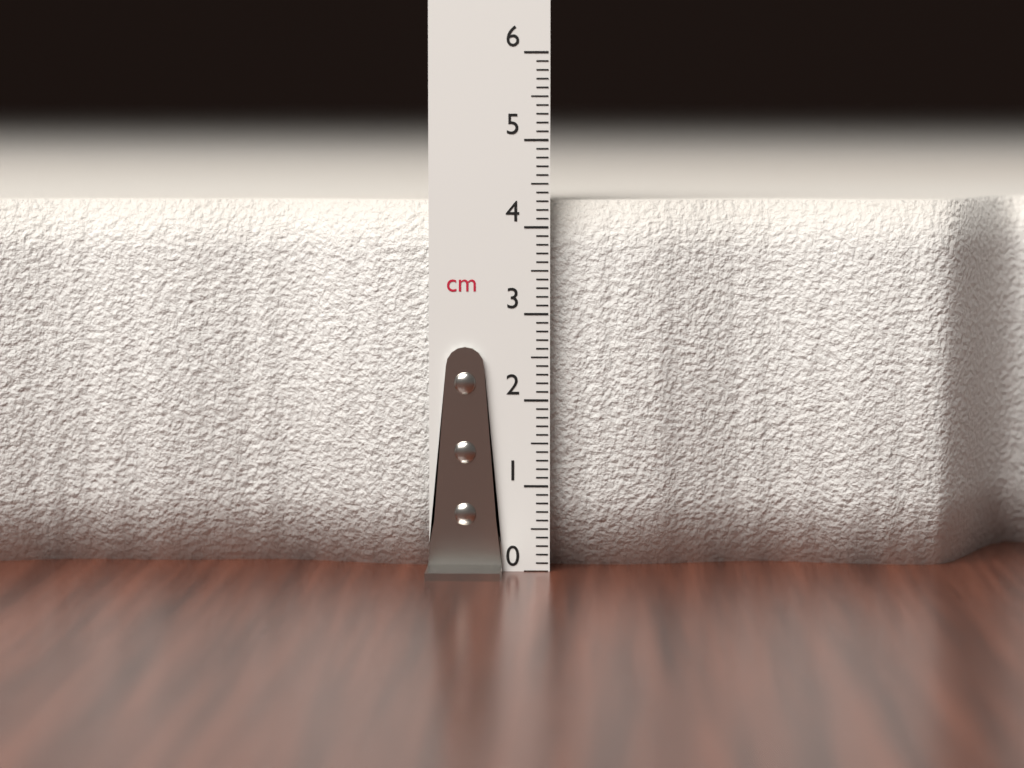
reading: 4.3 cm
